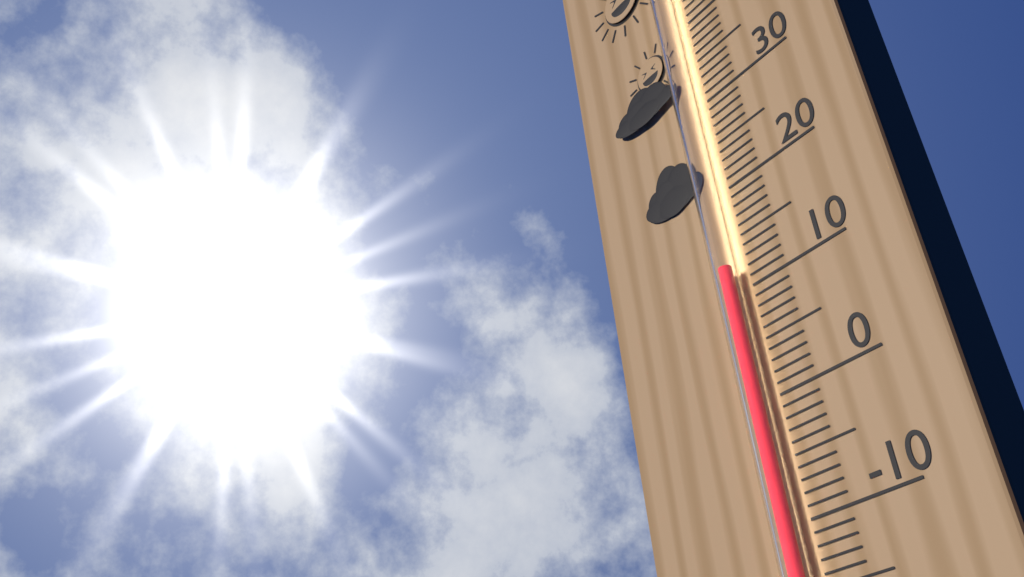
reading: 12 °C
